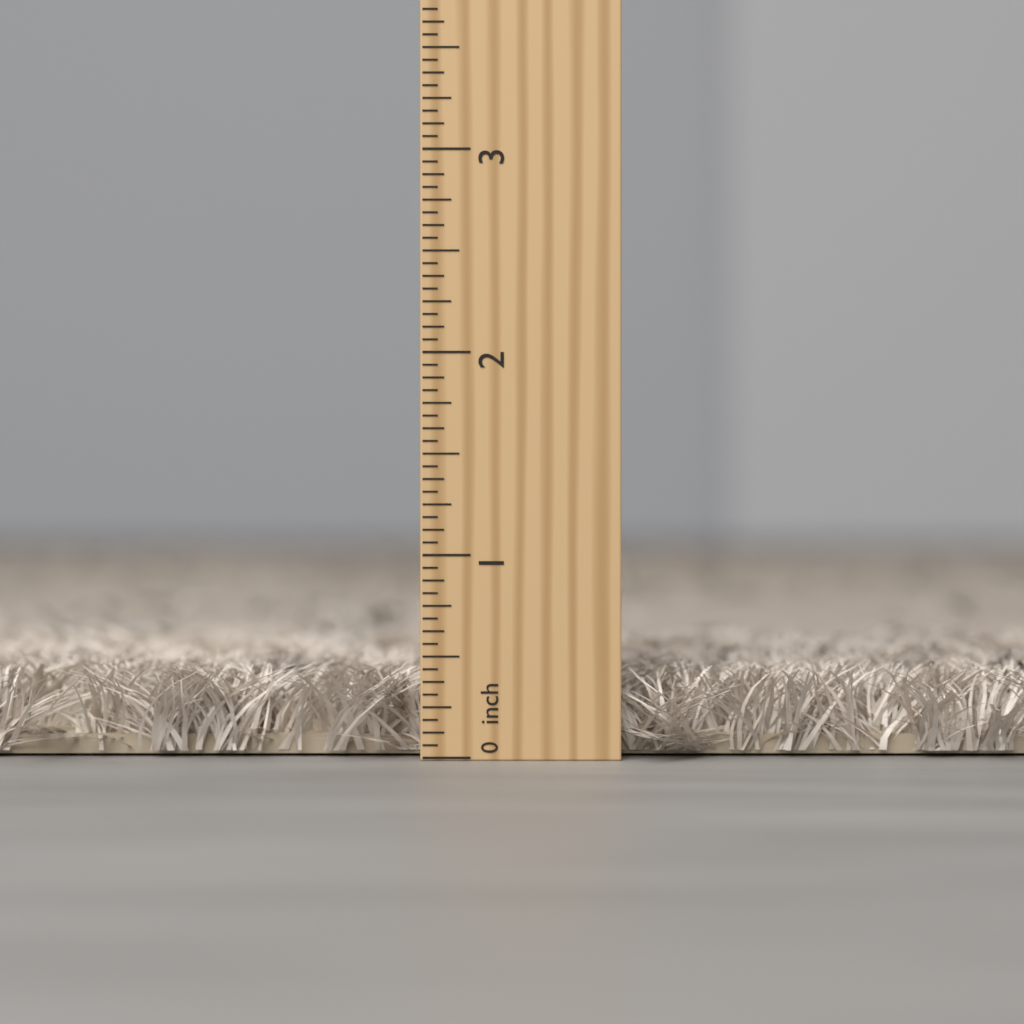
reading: 0.4375 inch
